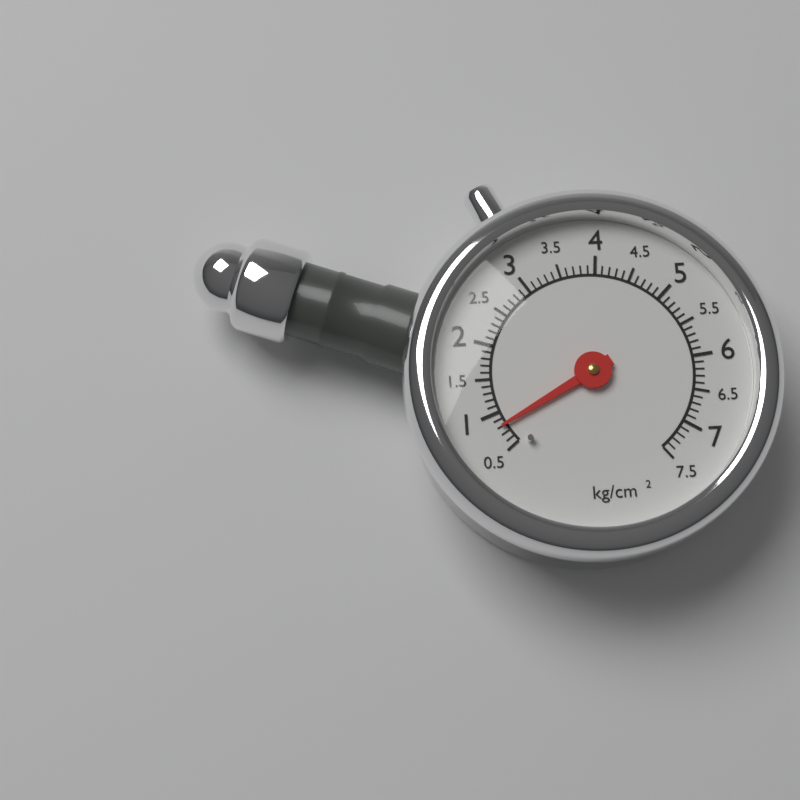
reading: 0.8 kg/cm²
